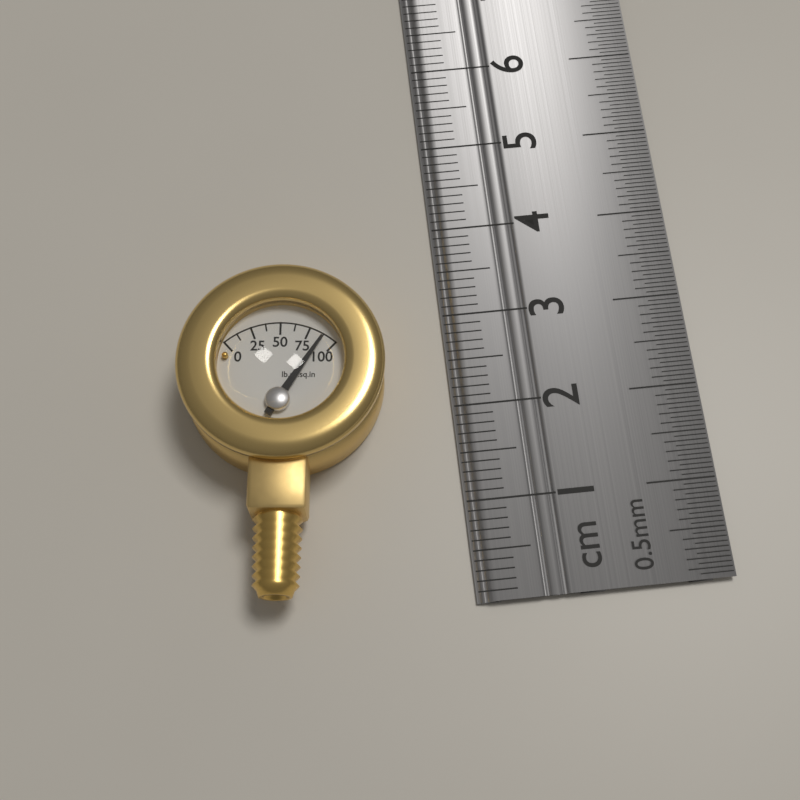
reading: 87.5 psi
